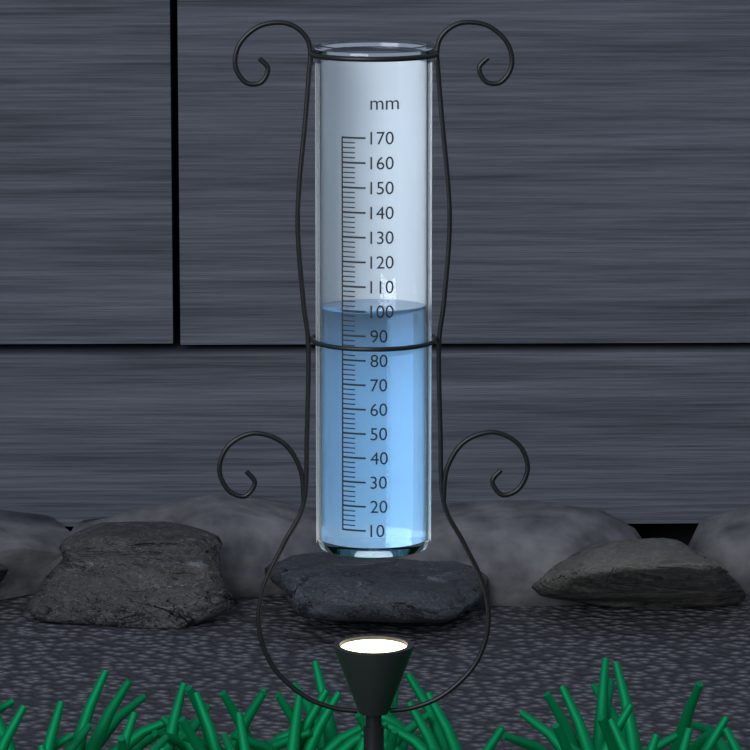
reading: 100 mm
